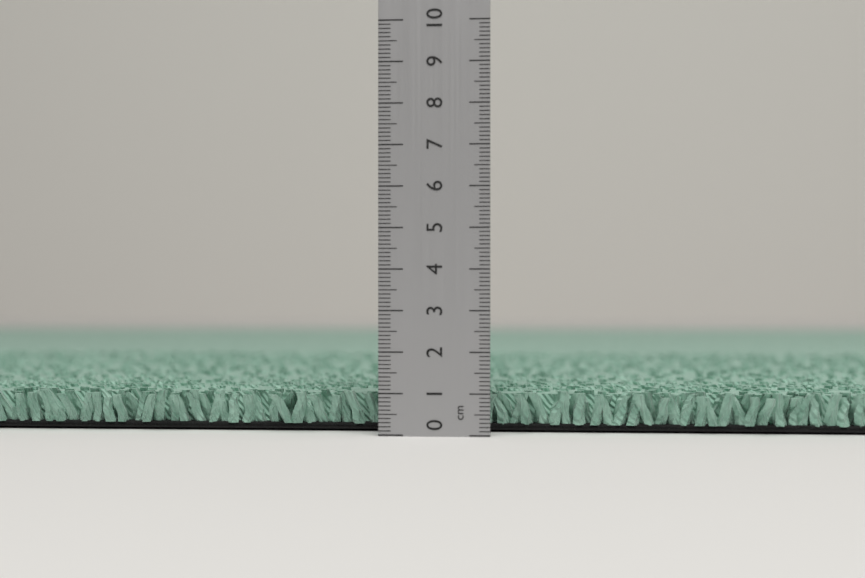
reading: 1.0 cm
